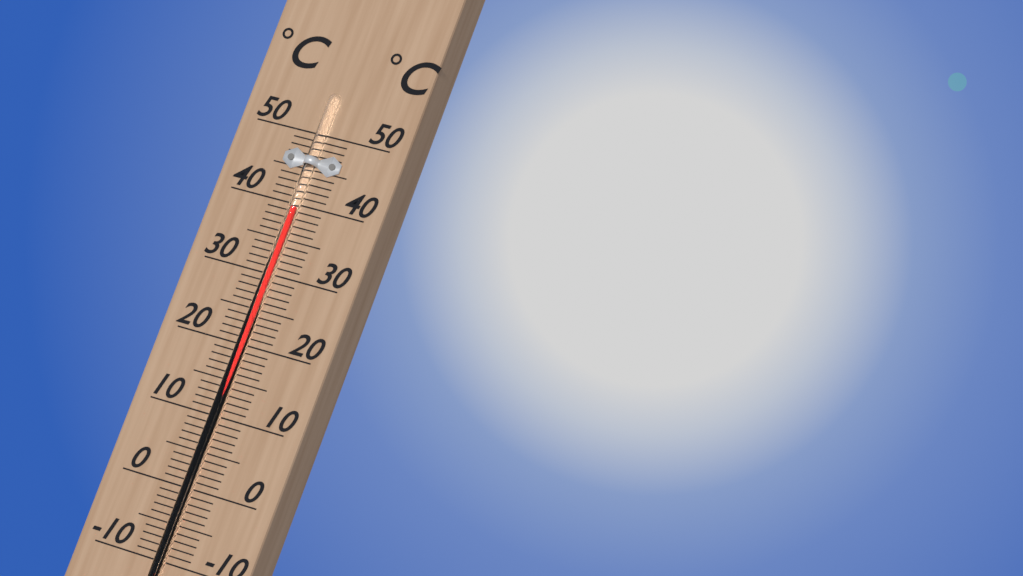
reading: 39.5 °C
